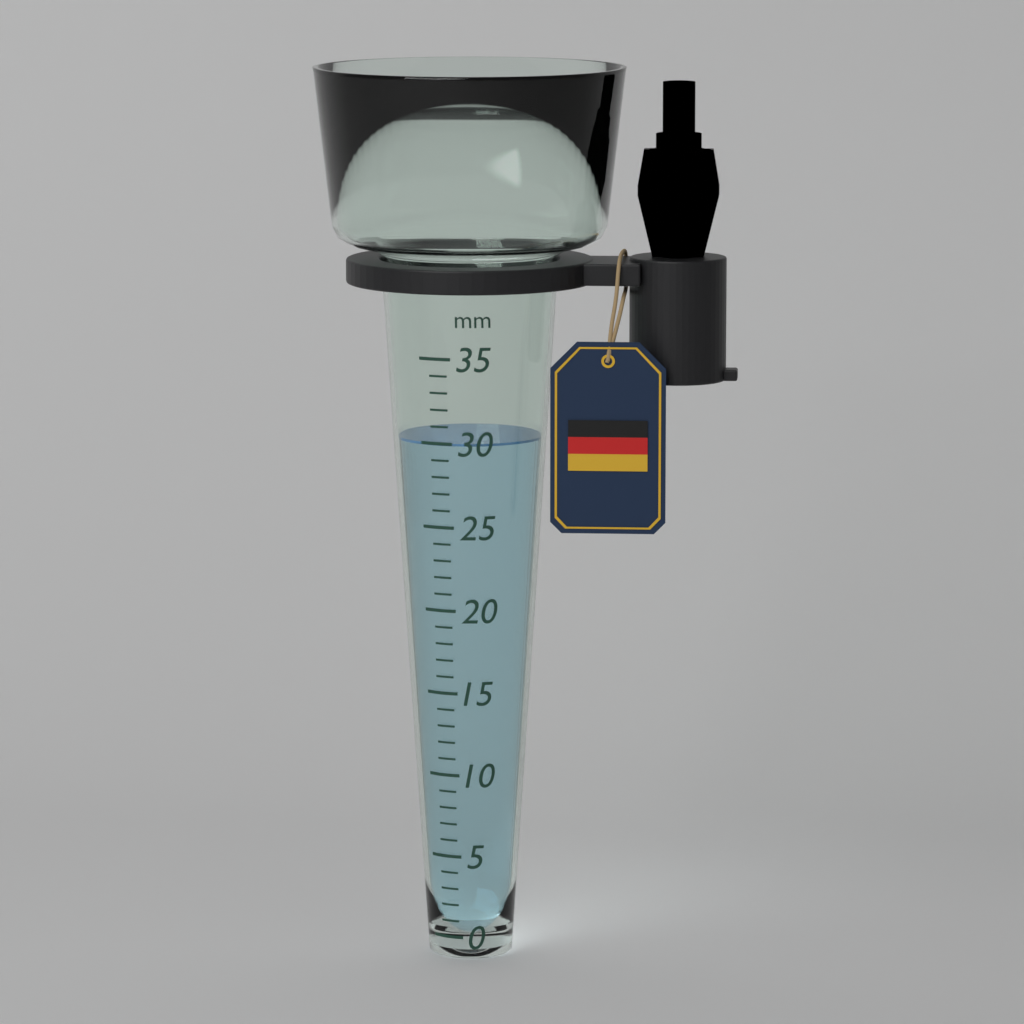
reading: 30 mm
